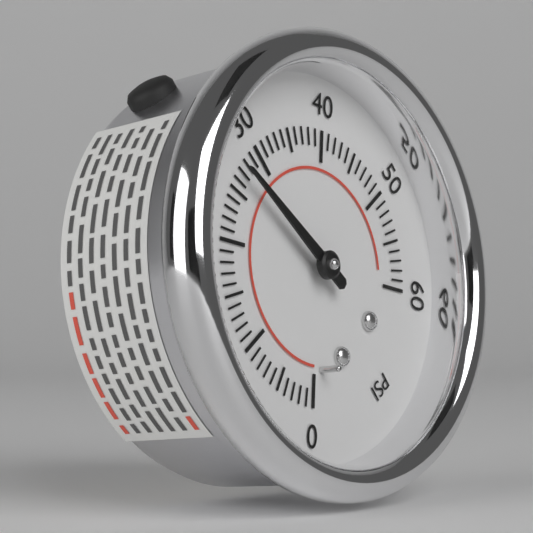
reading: 27 psi
